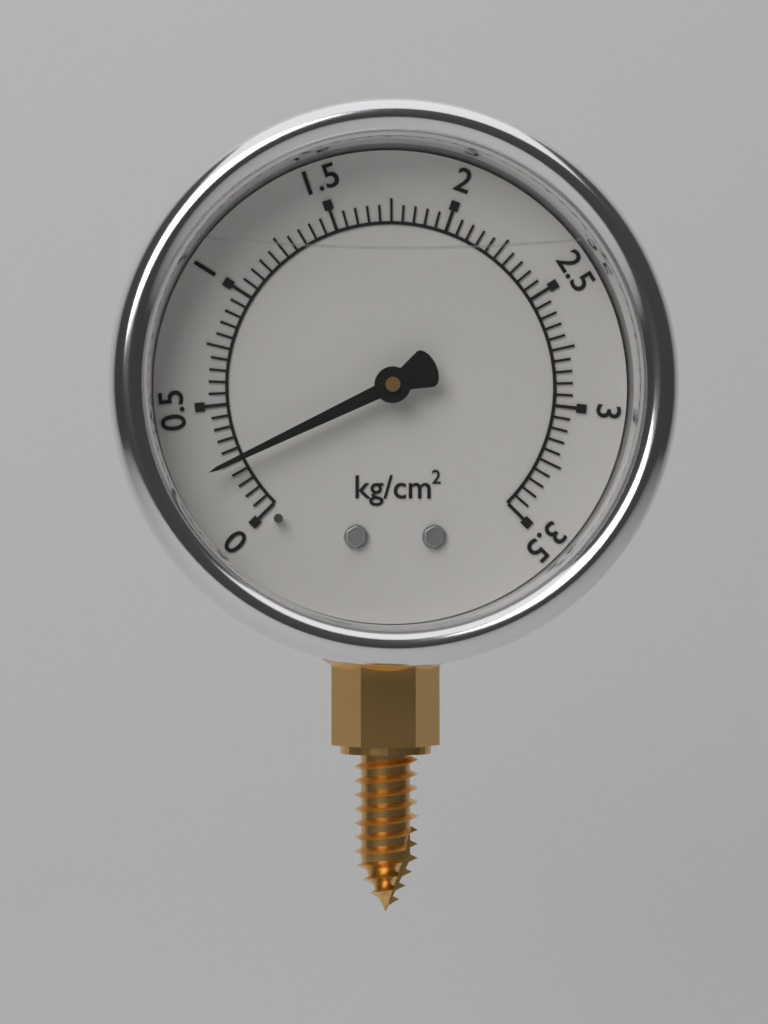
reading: 0.25 kg/cm²
